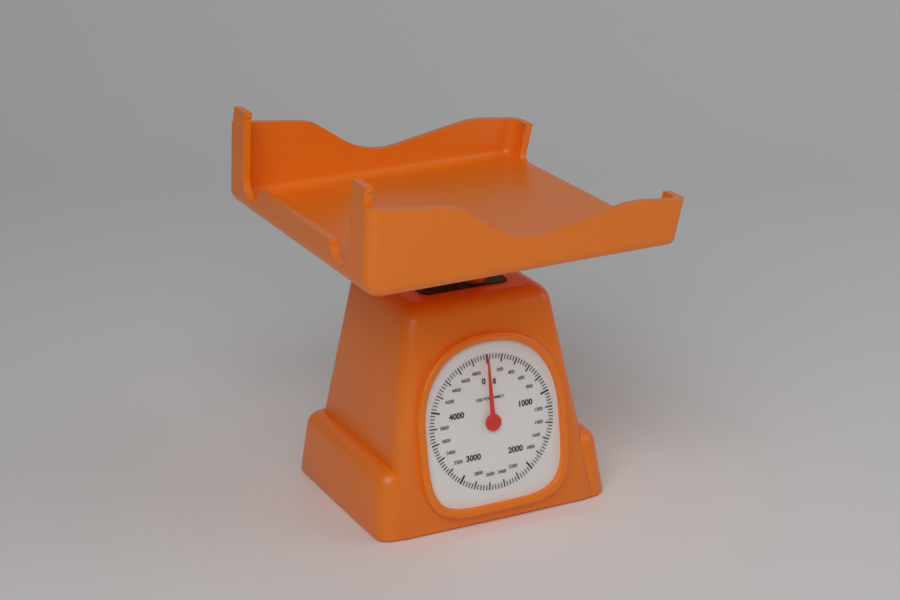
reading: 0 g
